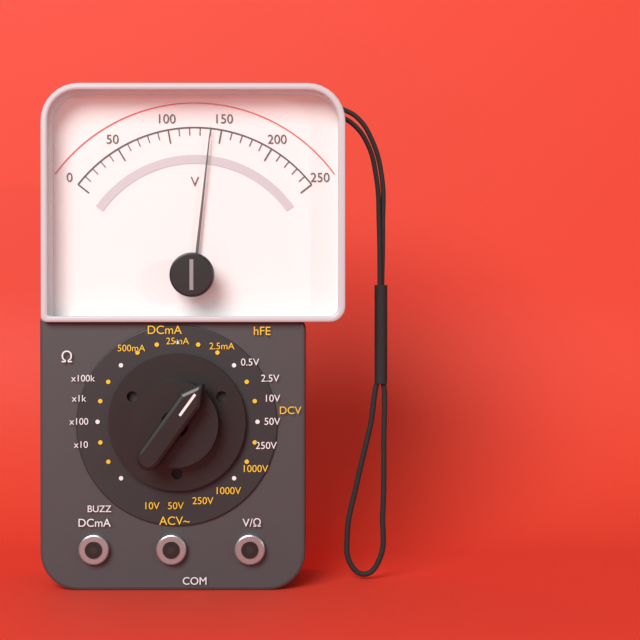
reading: 140 V
